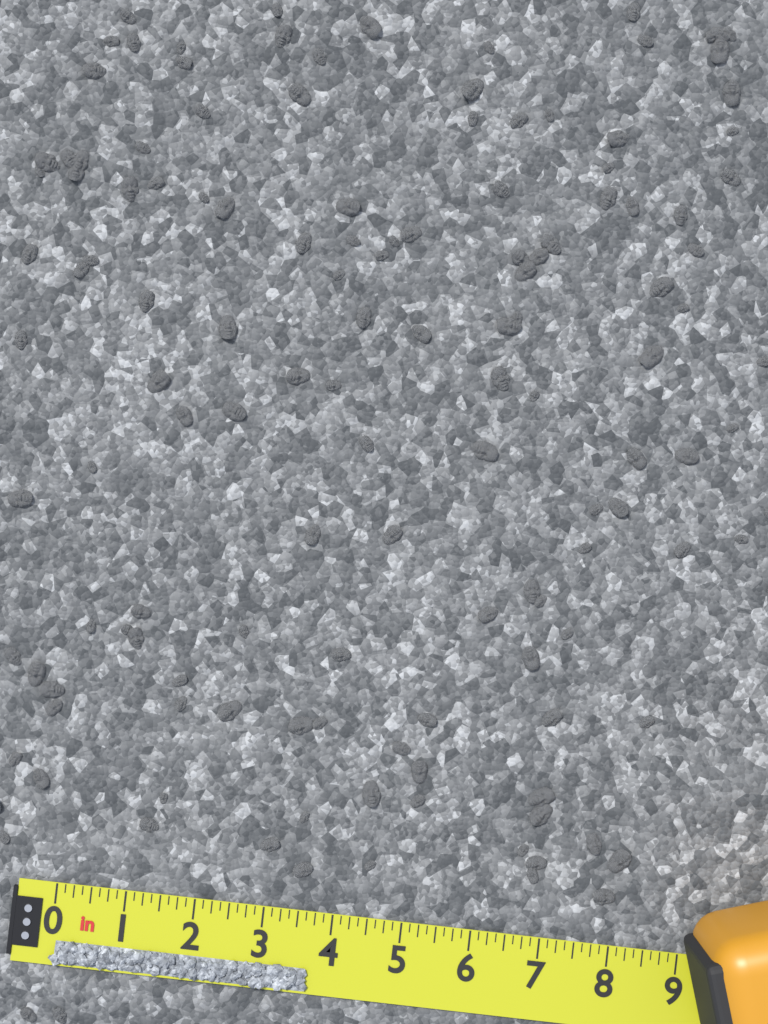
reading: 3.750 in
